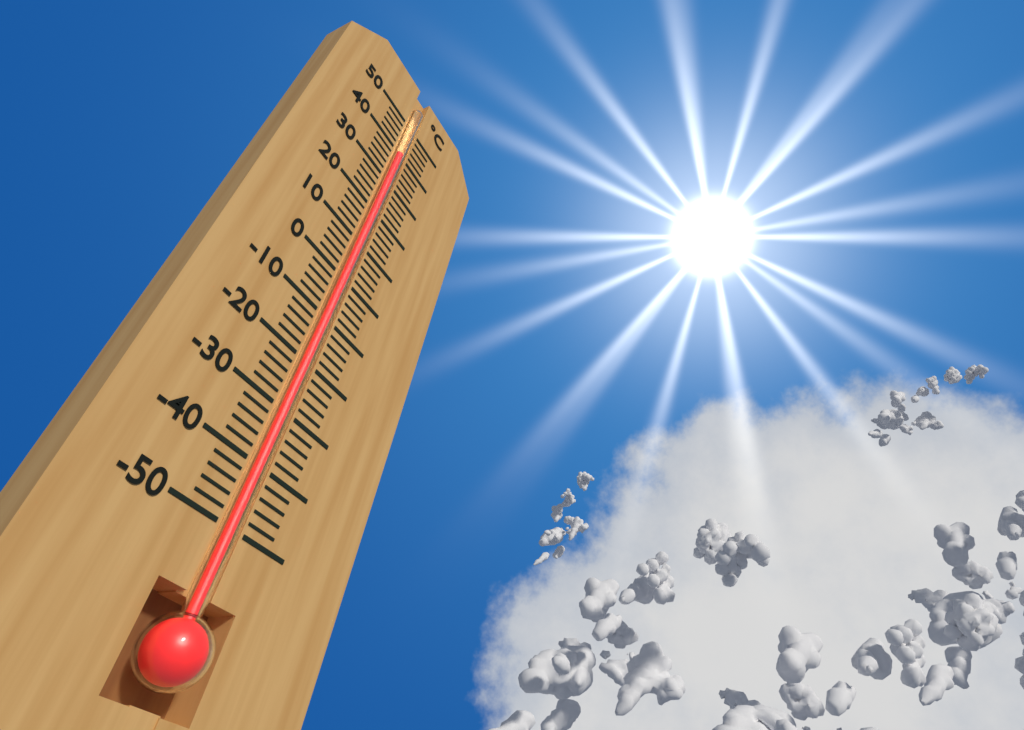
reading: 40 °C
